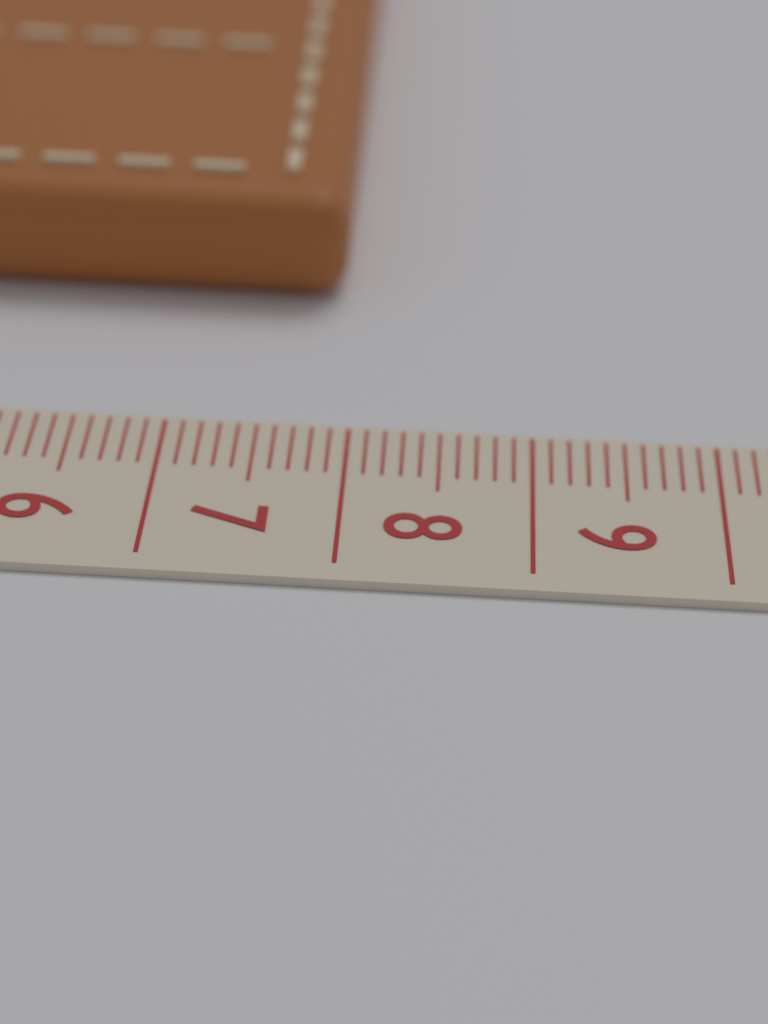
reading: 7.9 cm
